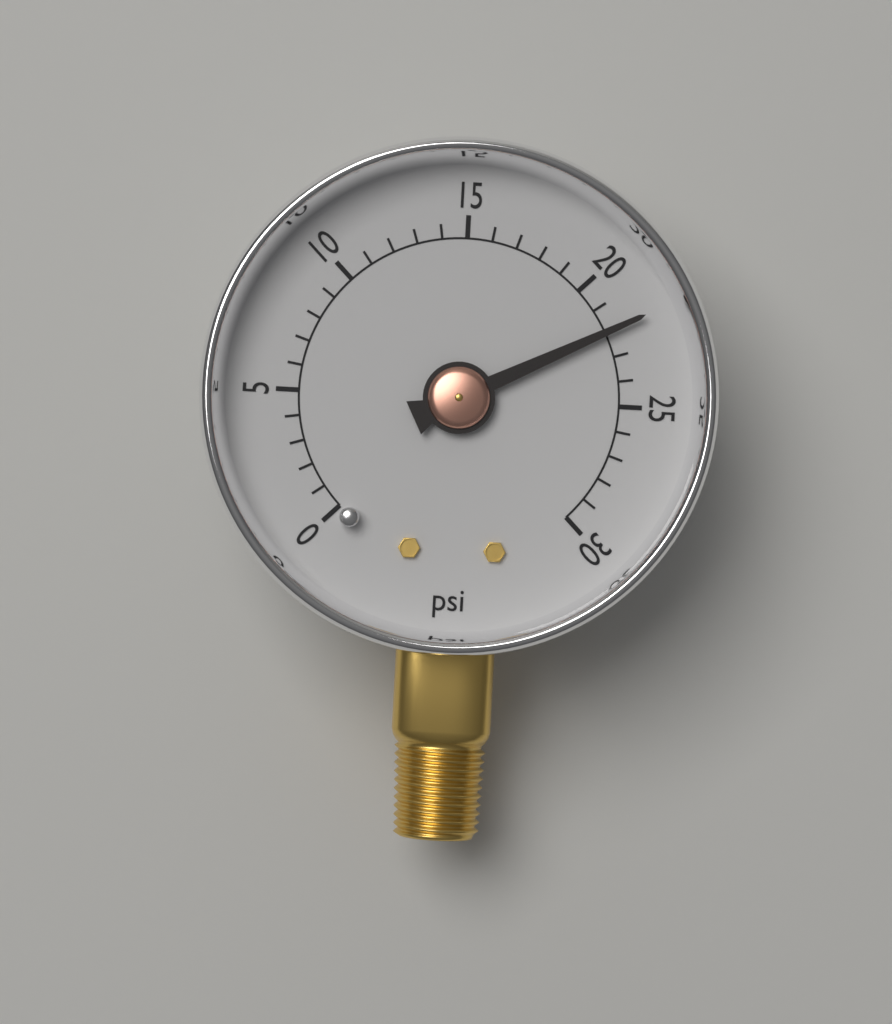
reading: 22 psi
